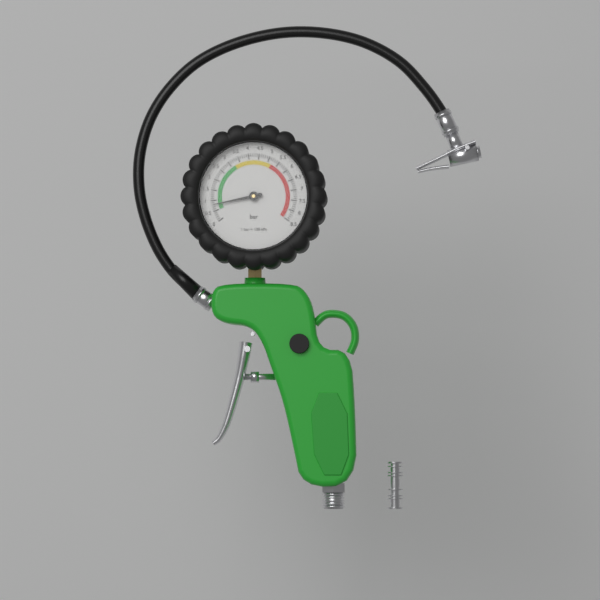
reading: 0.8 bar
